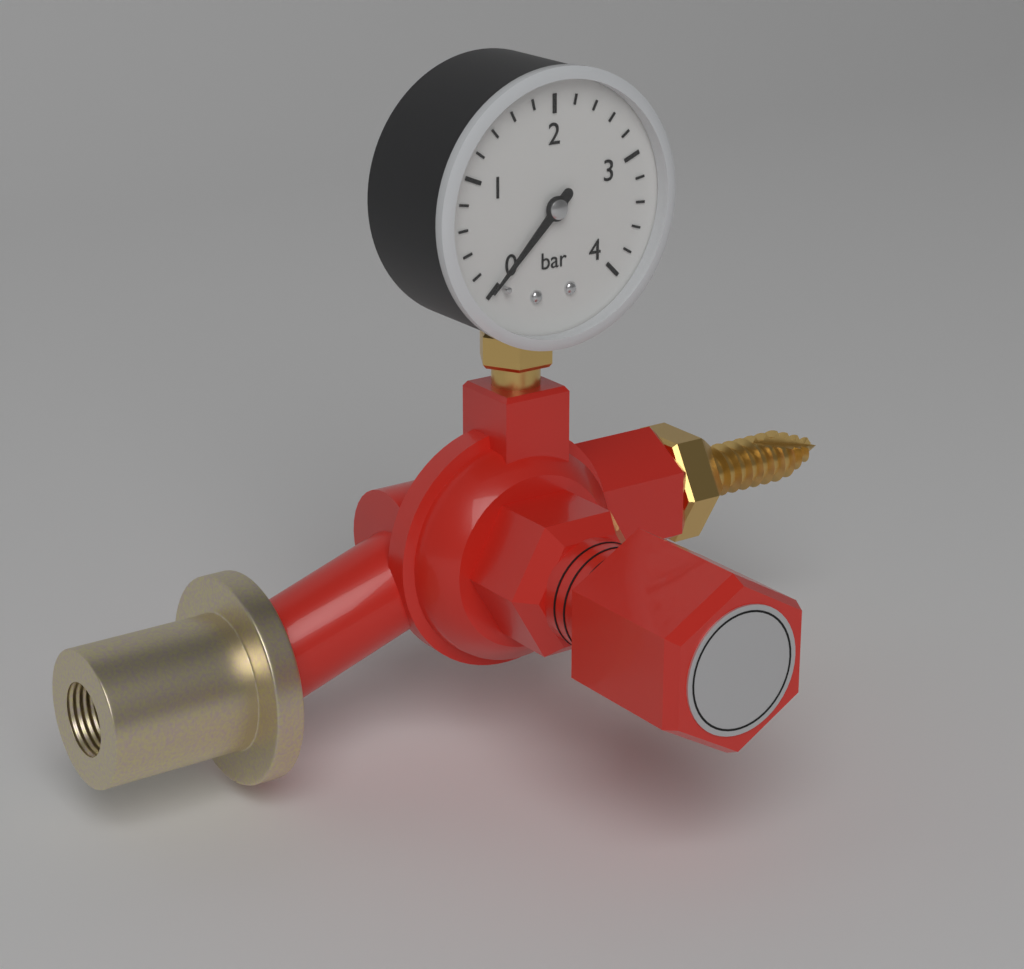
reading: 0.0 bar
